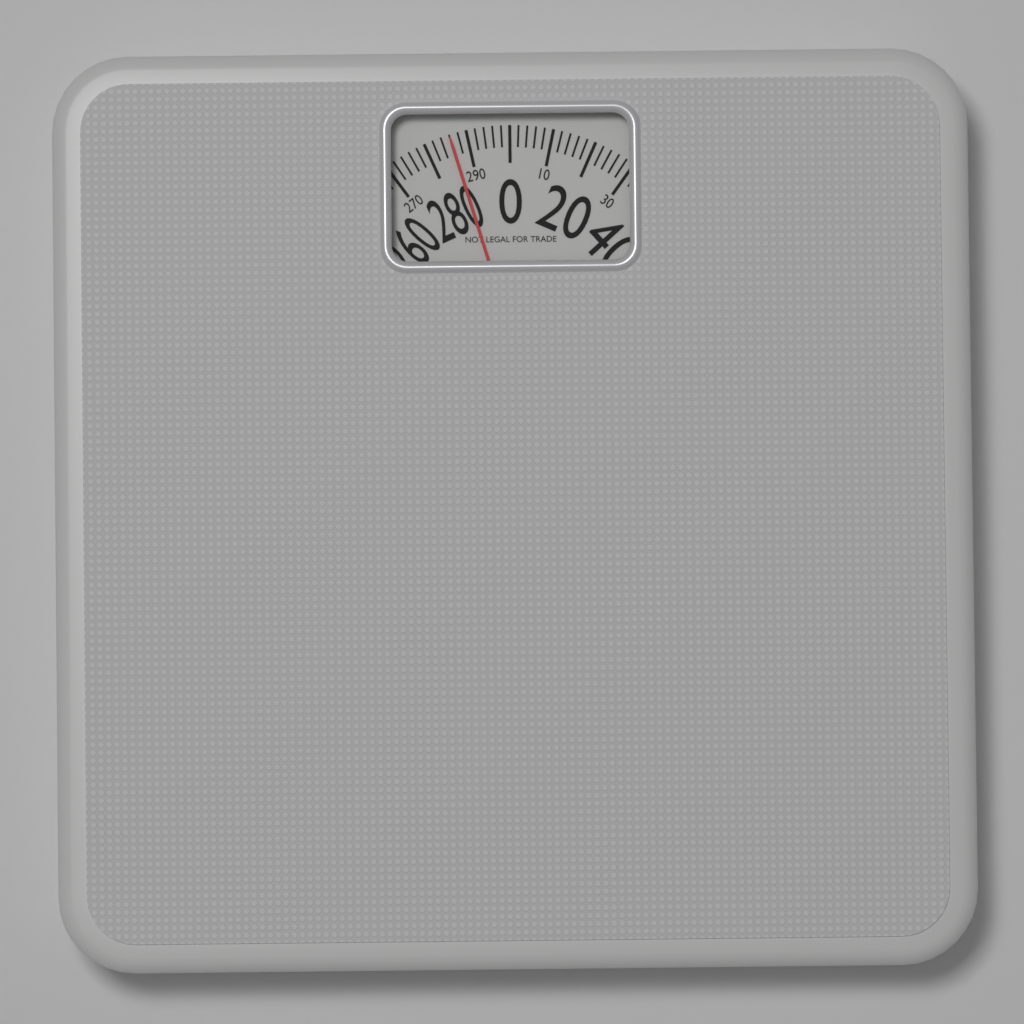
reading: 286 (no unit)
